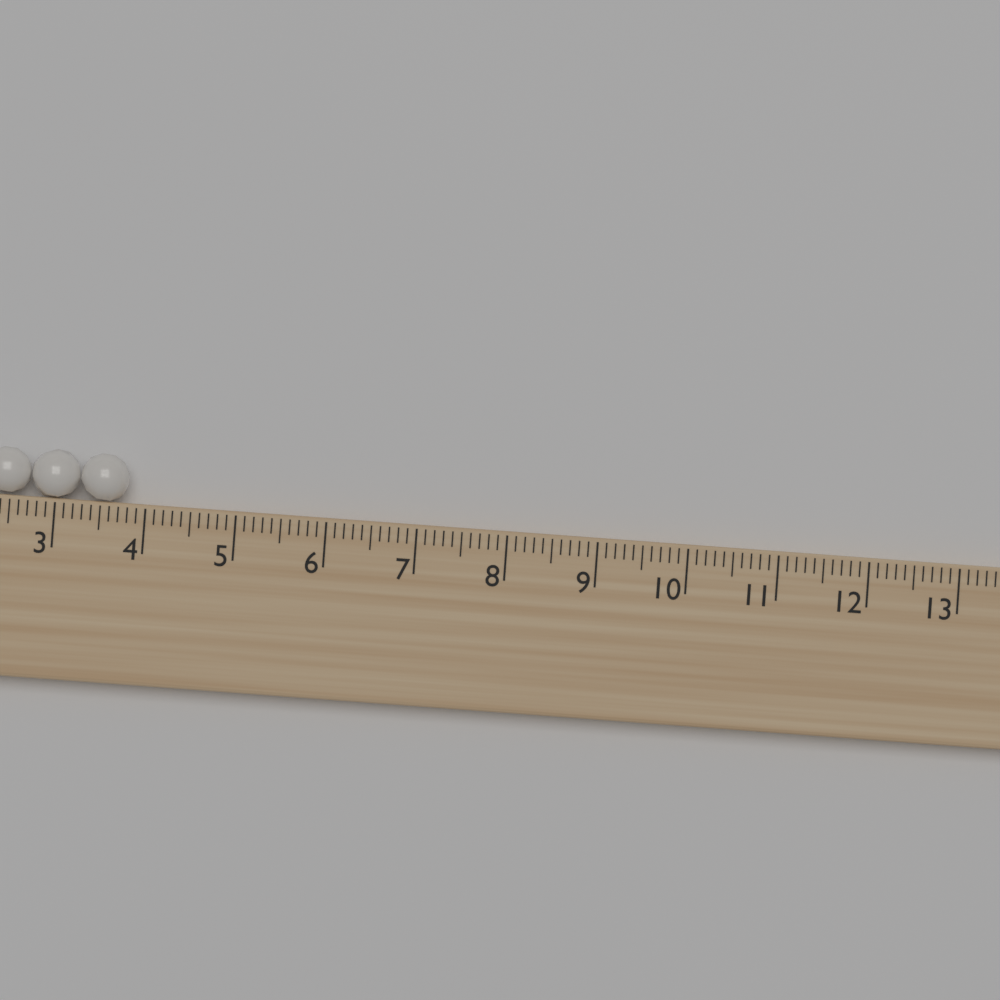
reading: 3.8 (no unit)
